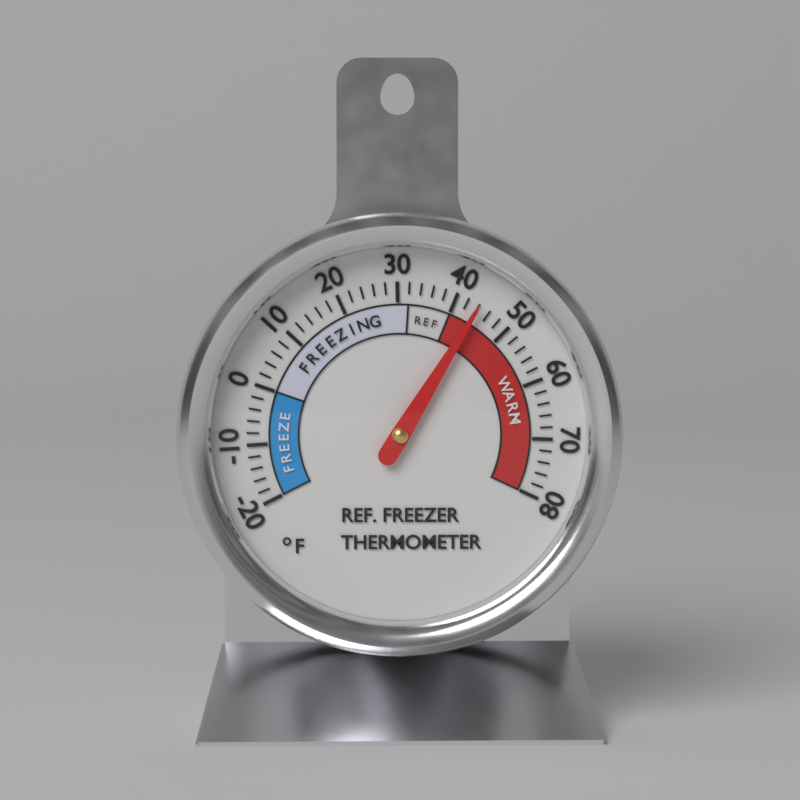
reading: 44 °F
